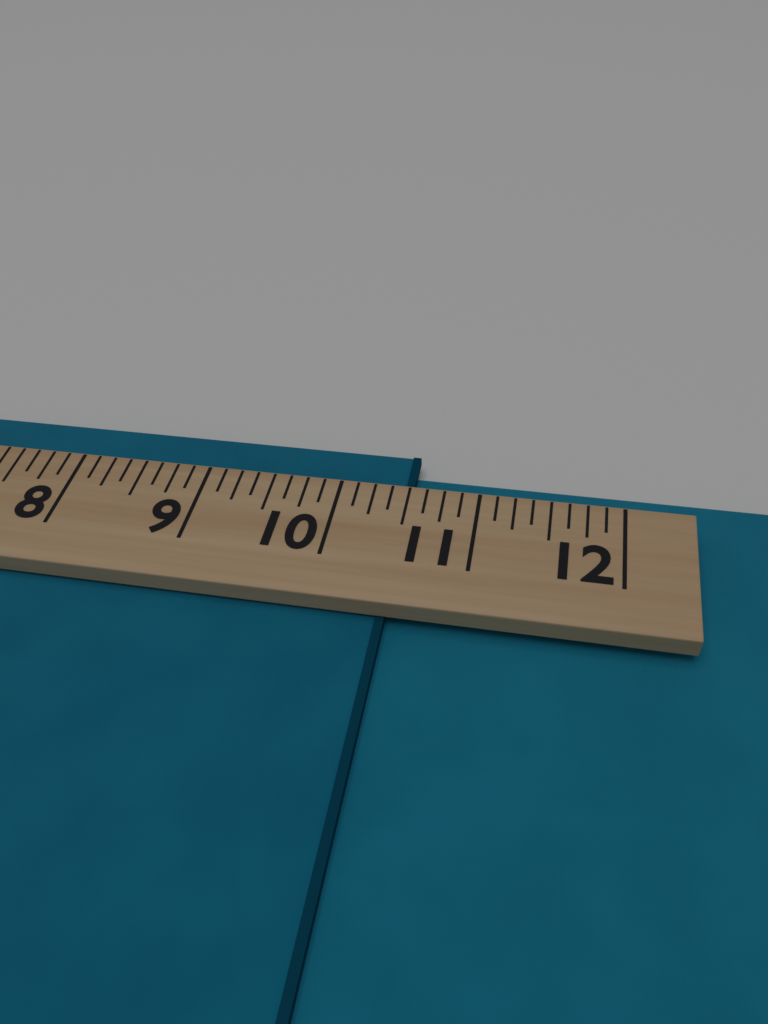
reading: 10.500 (no unit)
